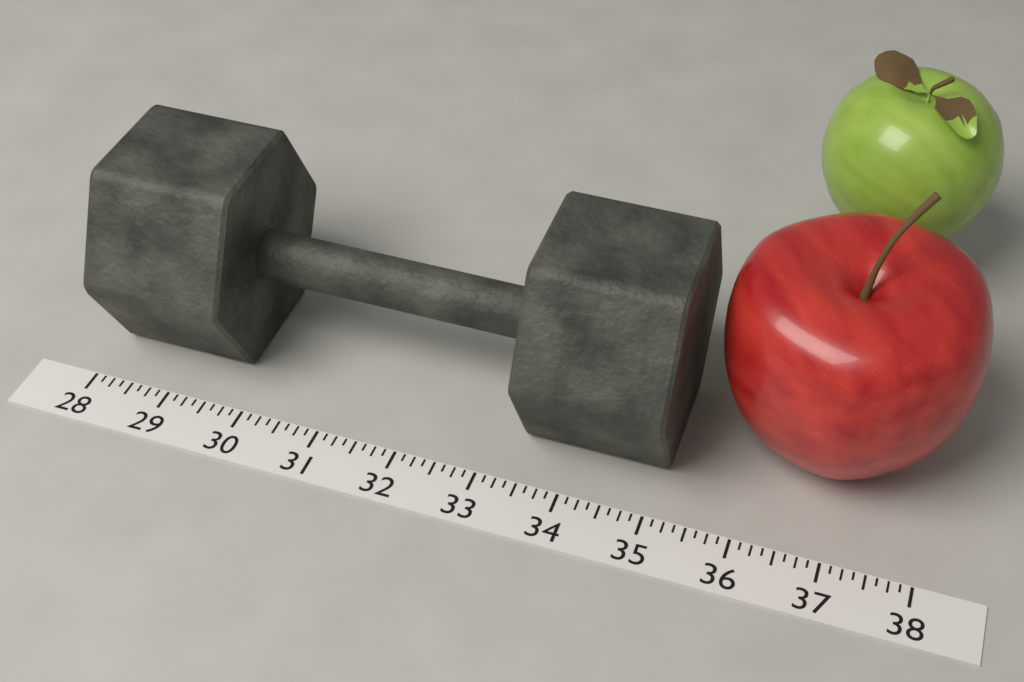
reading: 35.125 (no unit)
